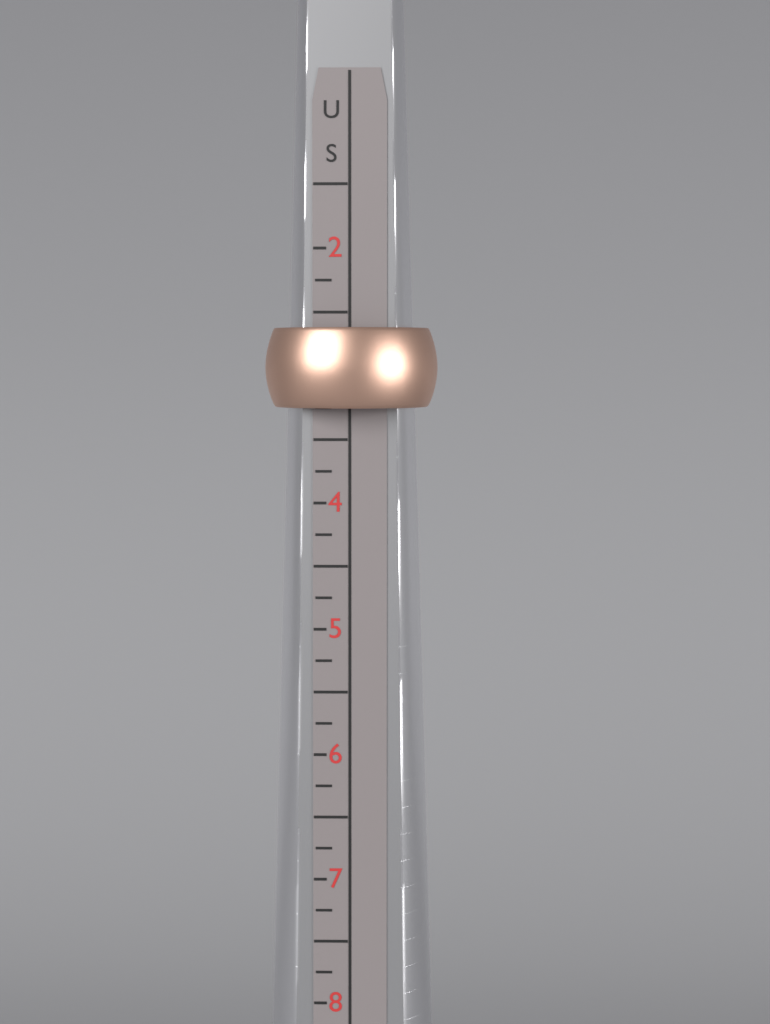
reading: 3.25 US
